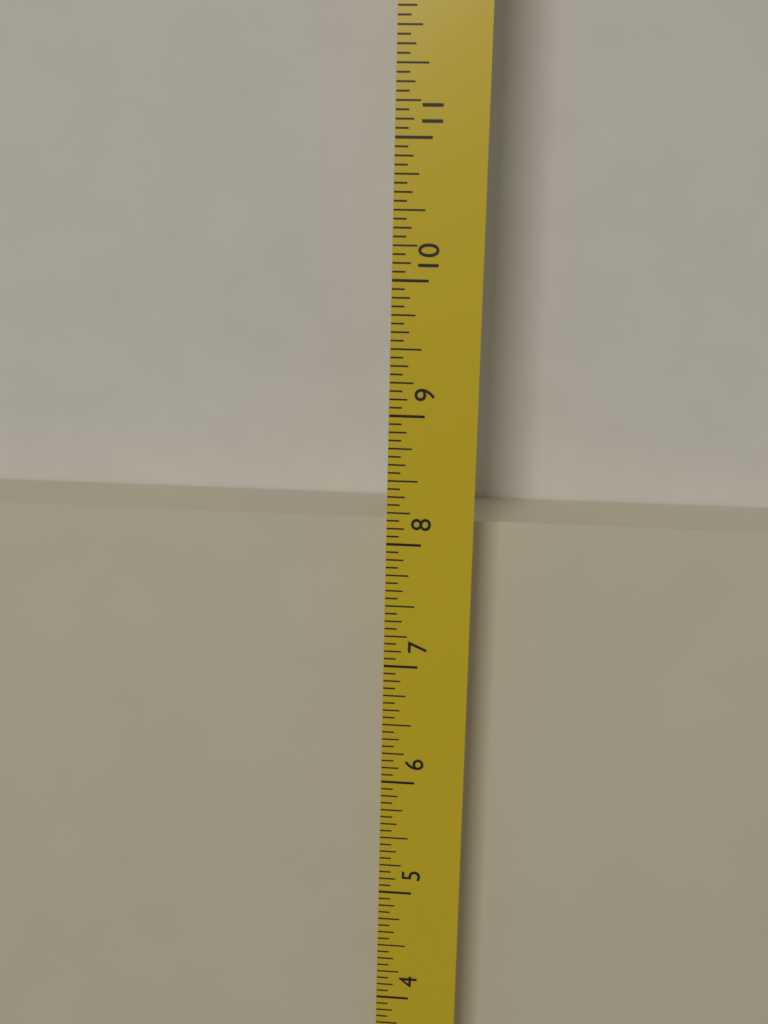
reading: 8.0625 in
